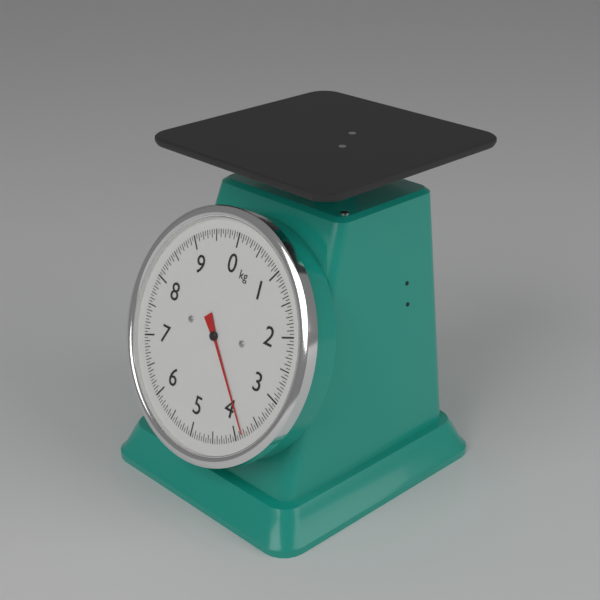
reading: 3.85 kg
